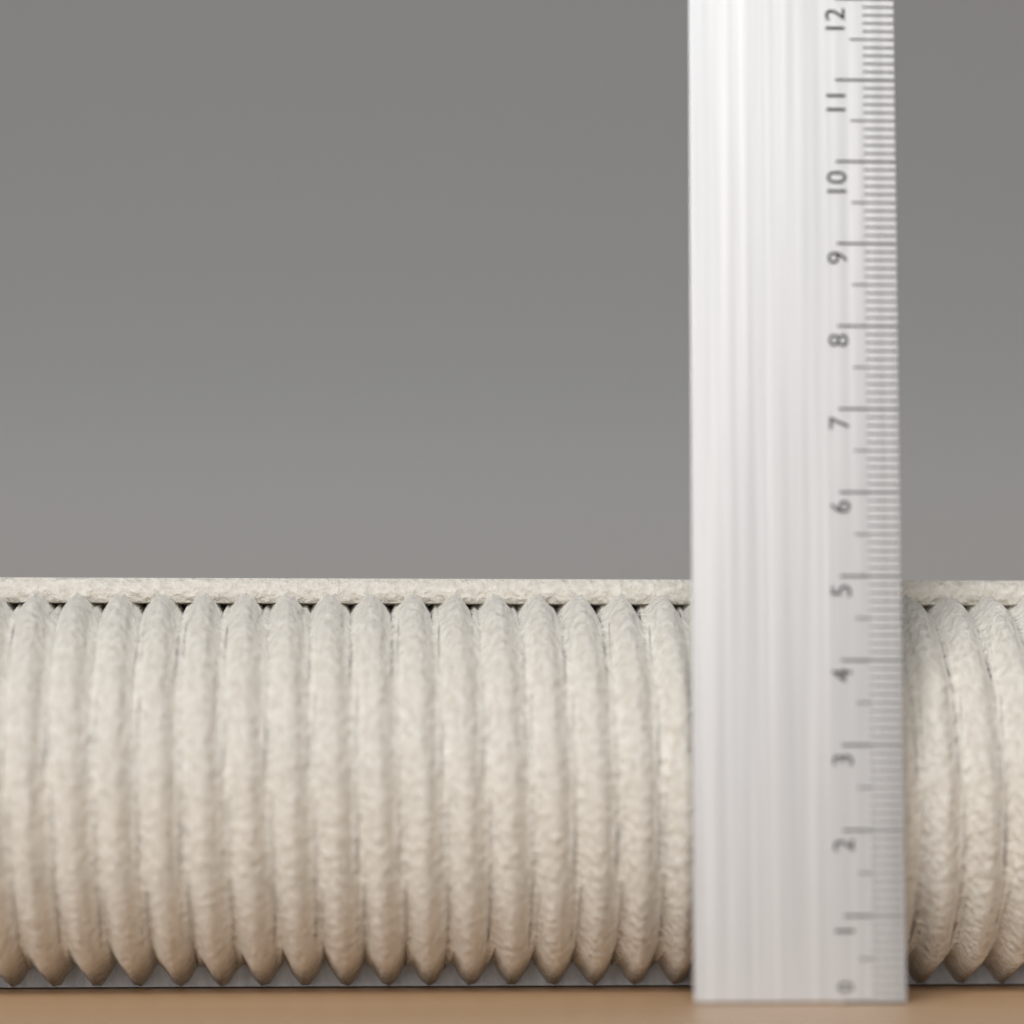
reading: 5.1 (no unit)
